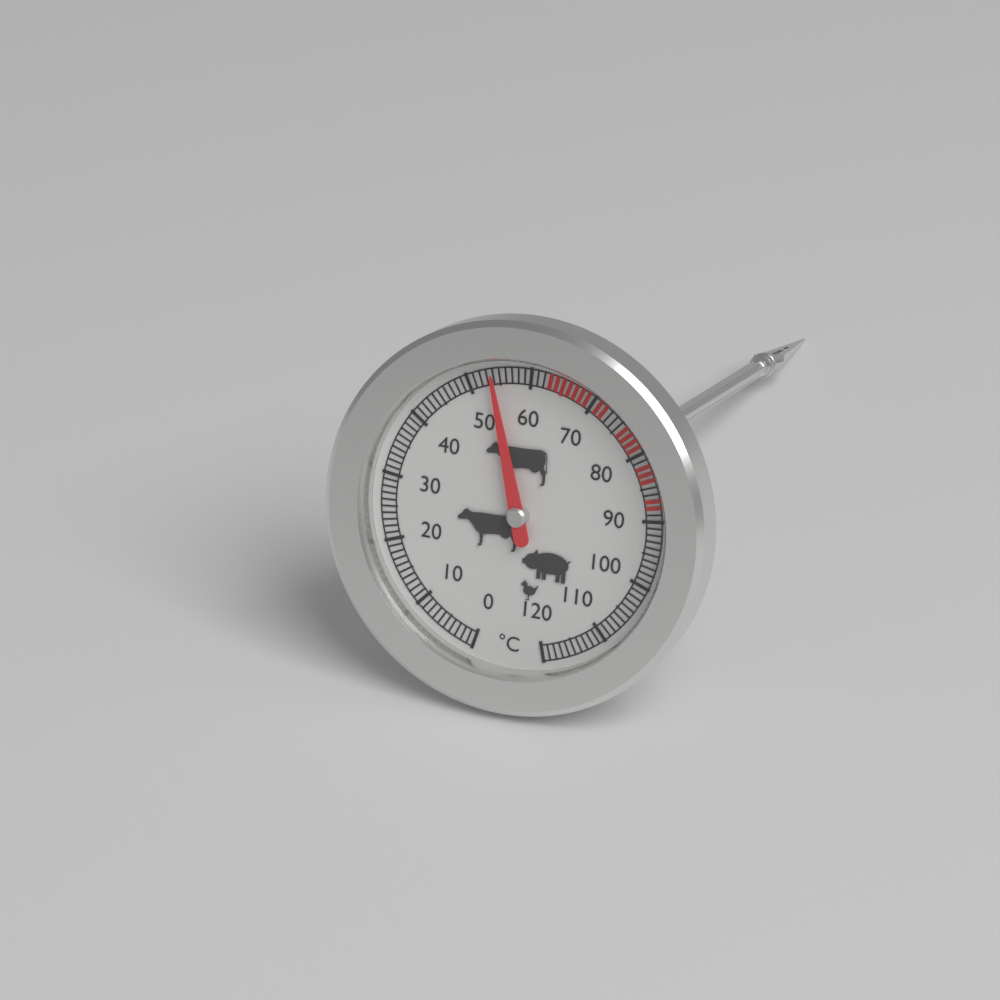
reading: 54 °C
